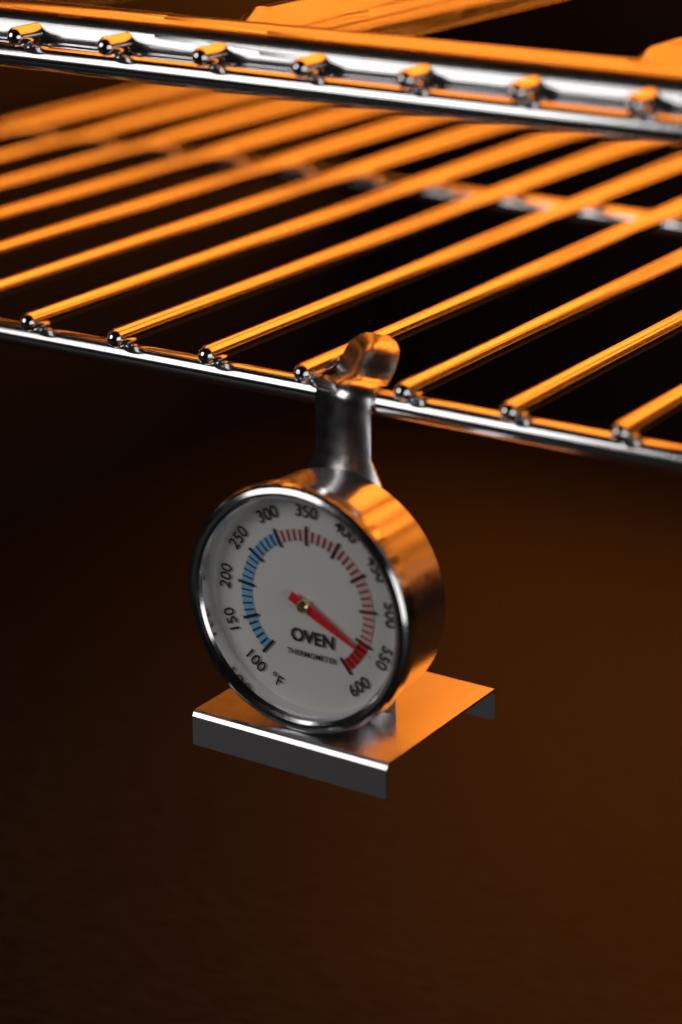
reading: 560 °F
